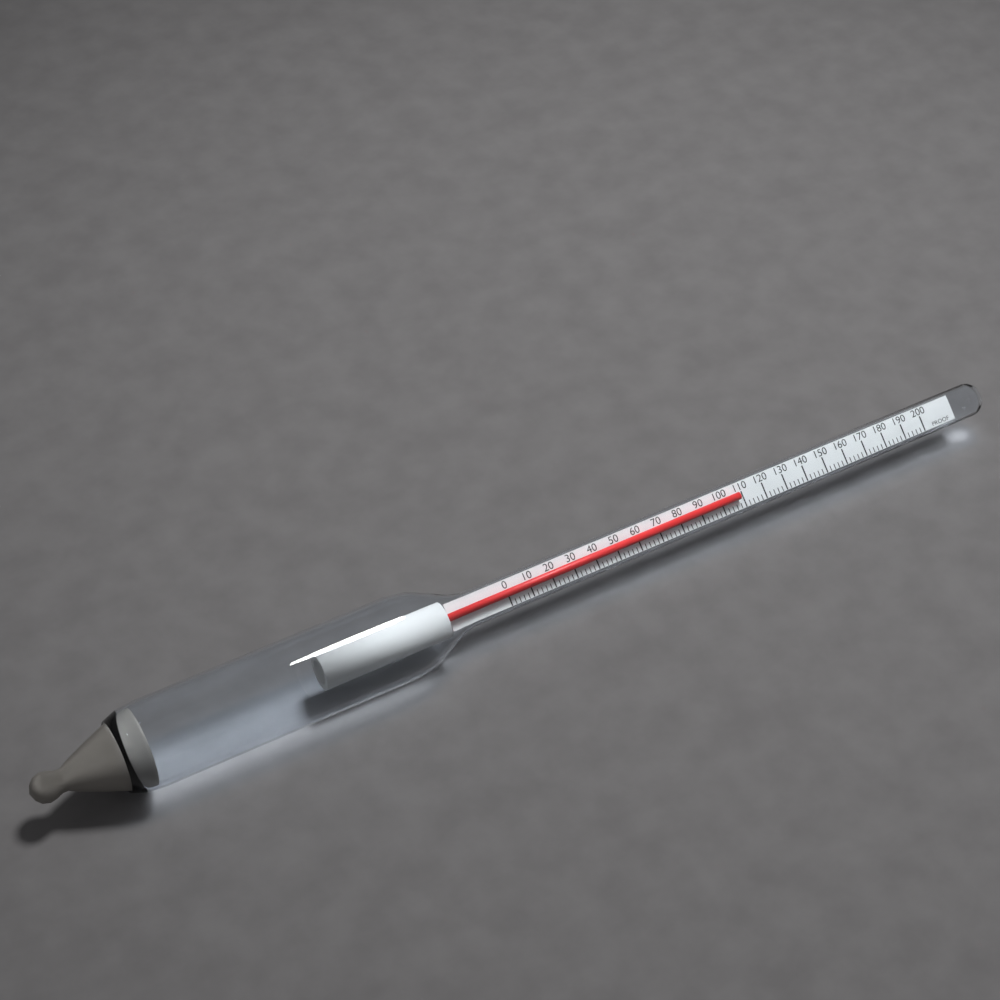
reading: 108 proof
